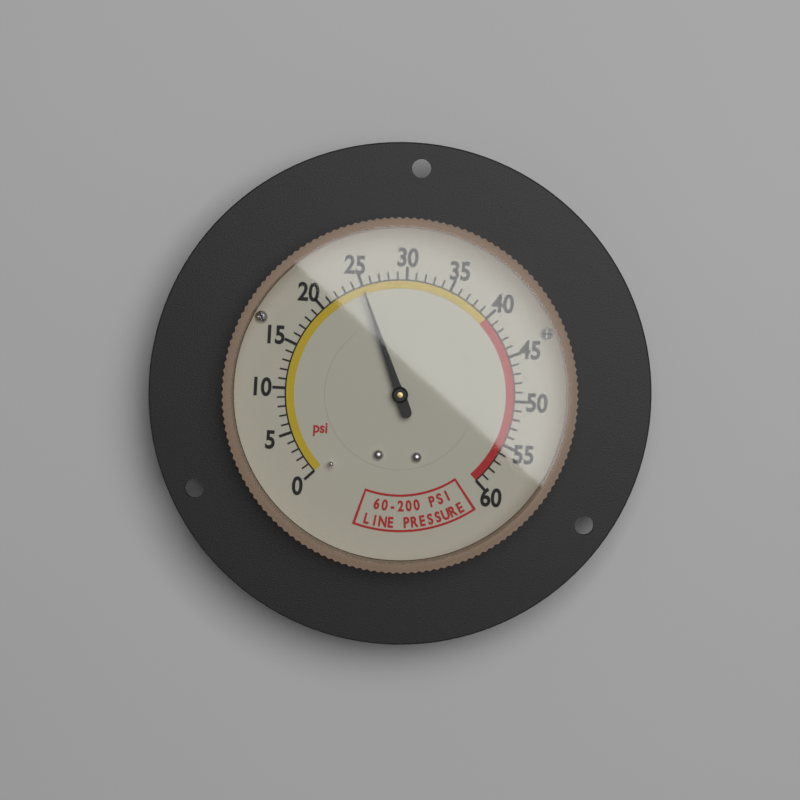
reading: 25 psi
